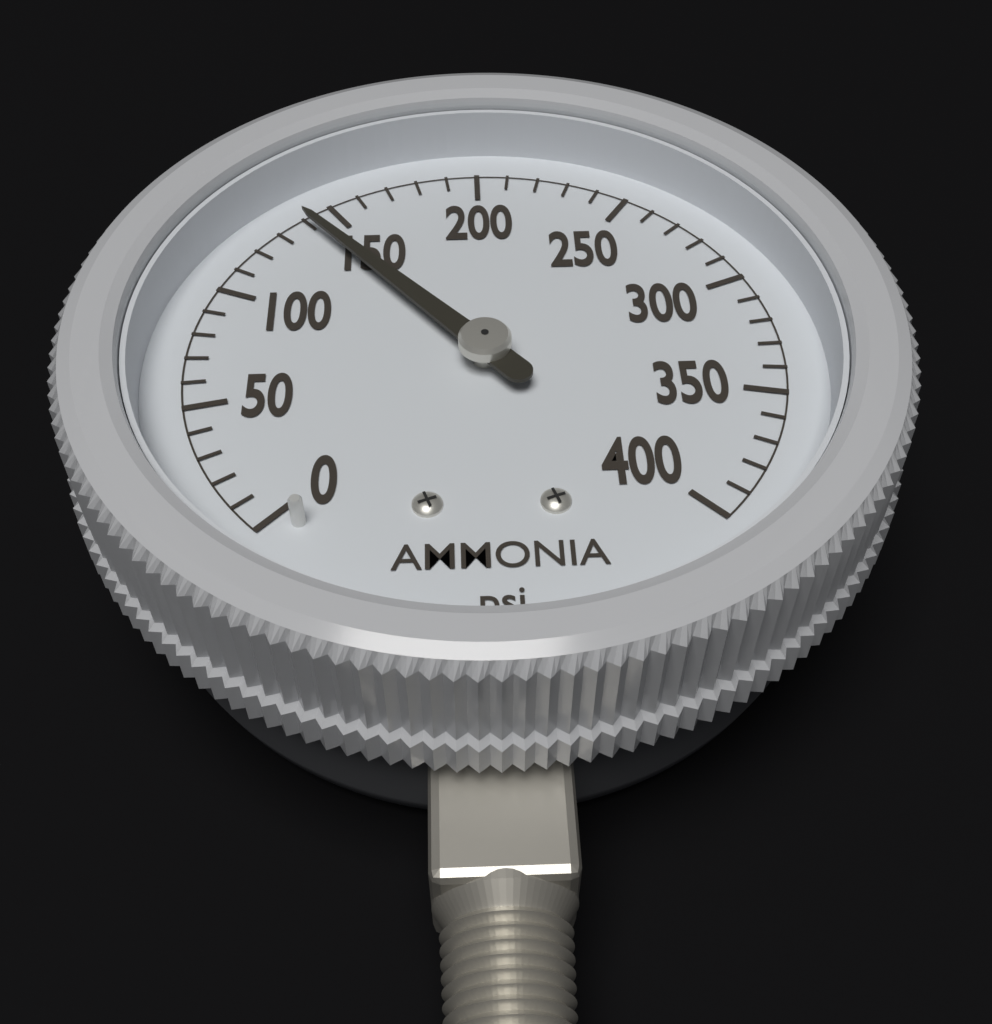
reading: 140 psi
